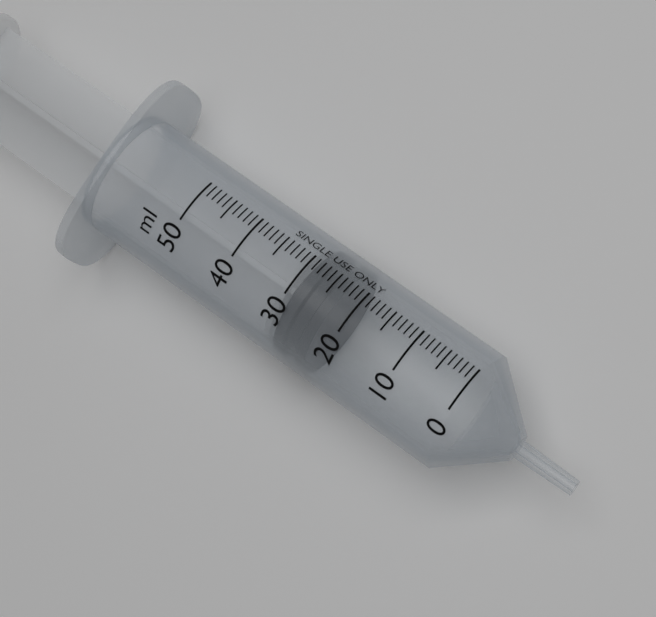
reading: 23 ml
